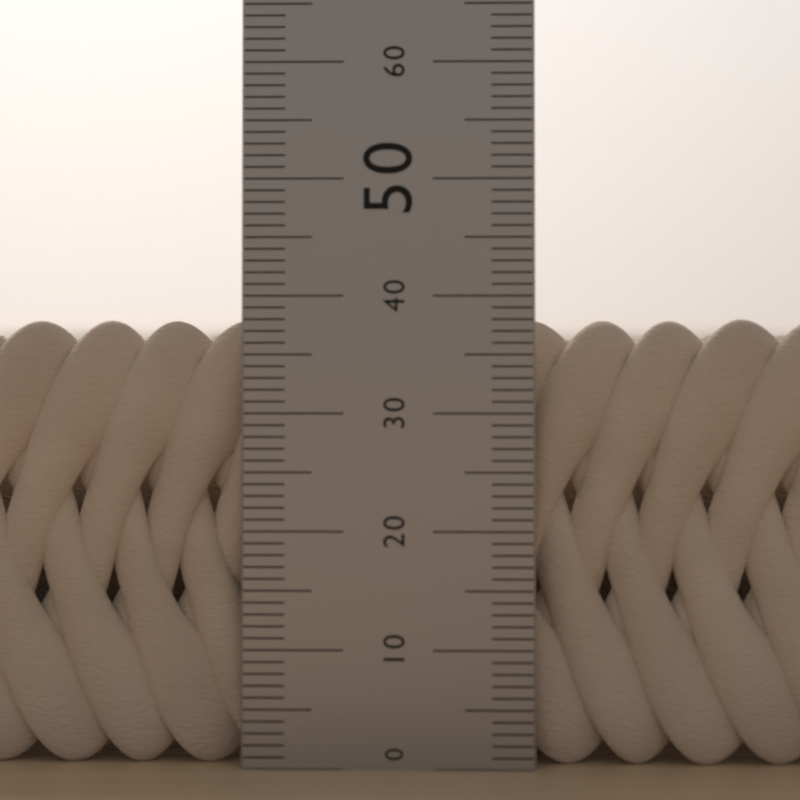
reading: 38 (no unit)
